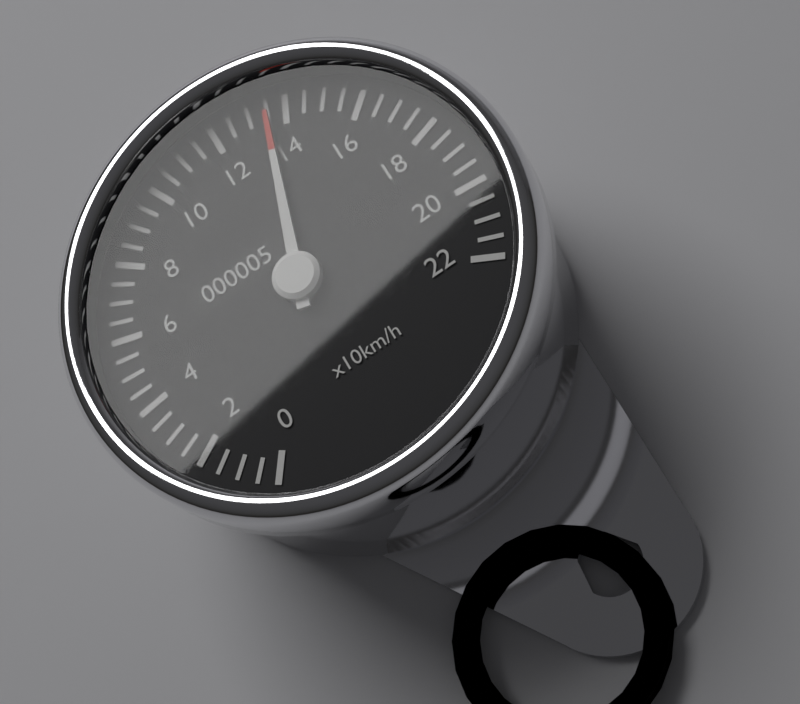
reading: 135 km/h
